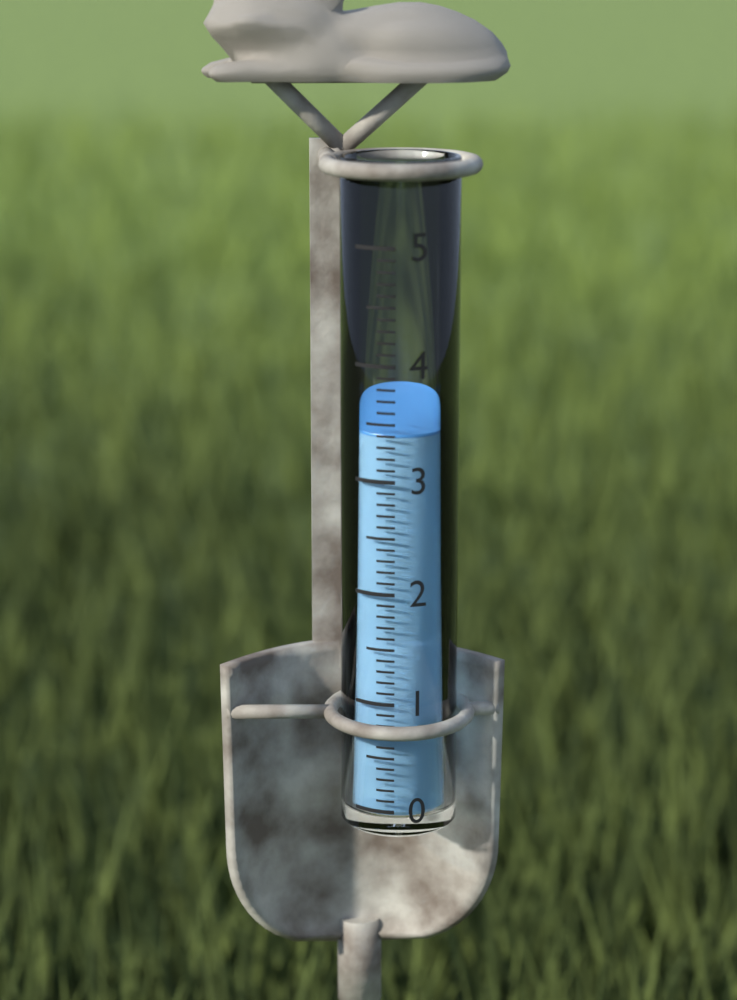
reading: 3.4 (no unit)
